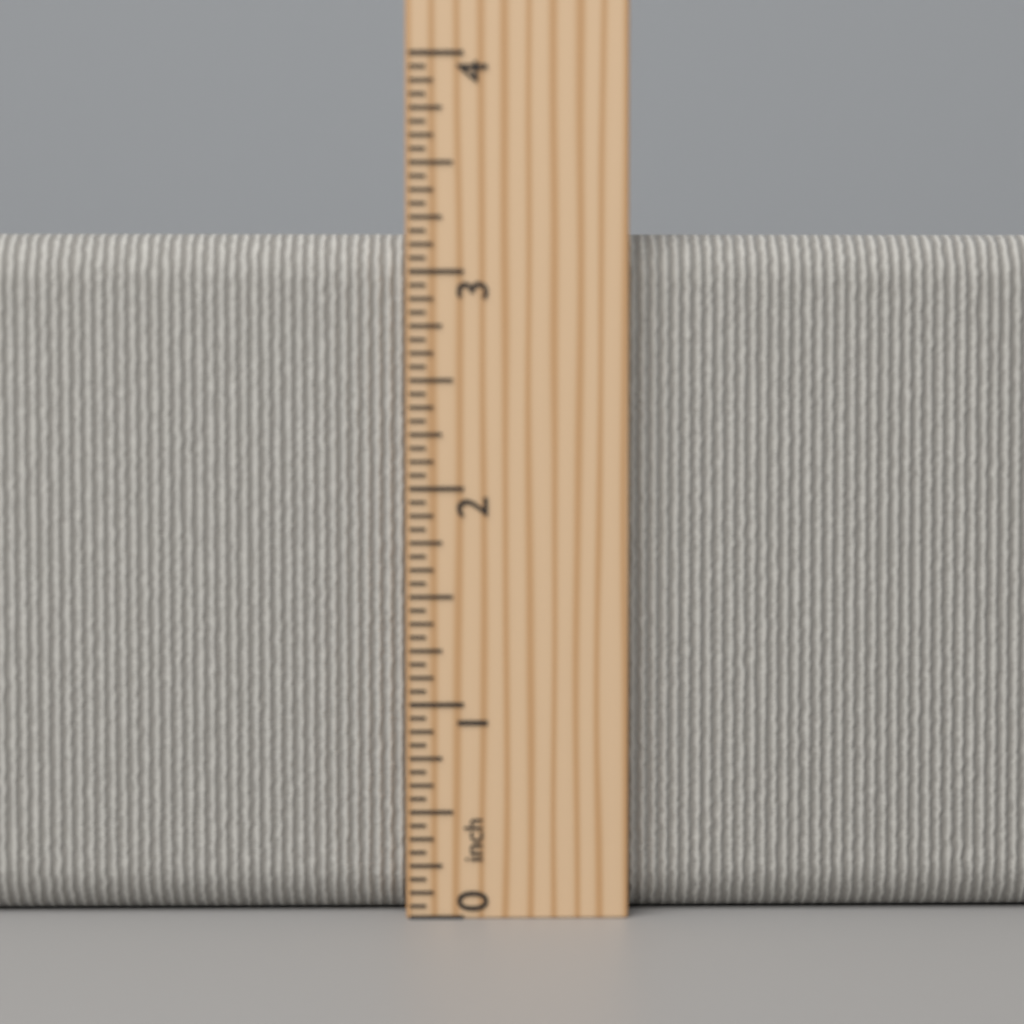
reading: 3.1875 inch
